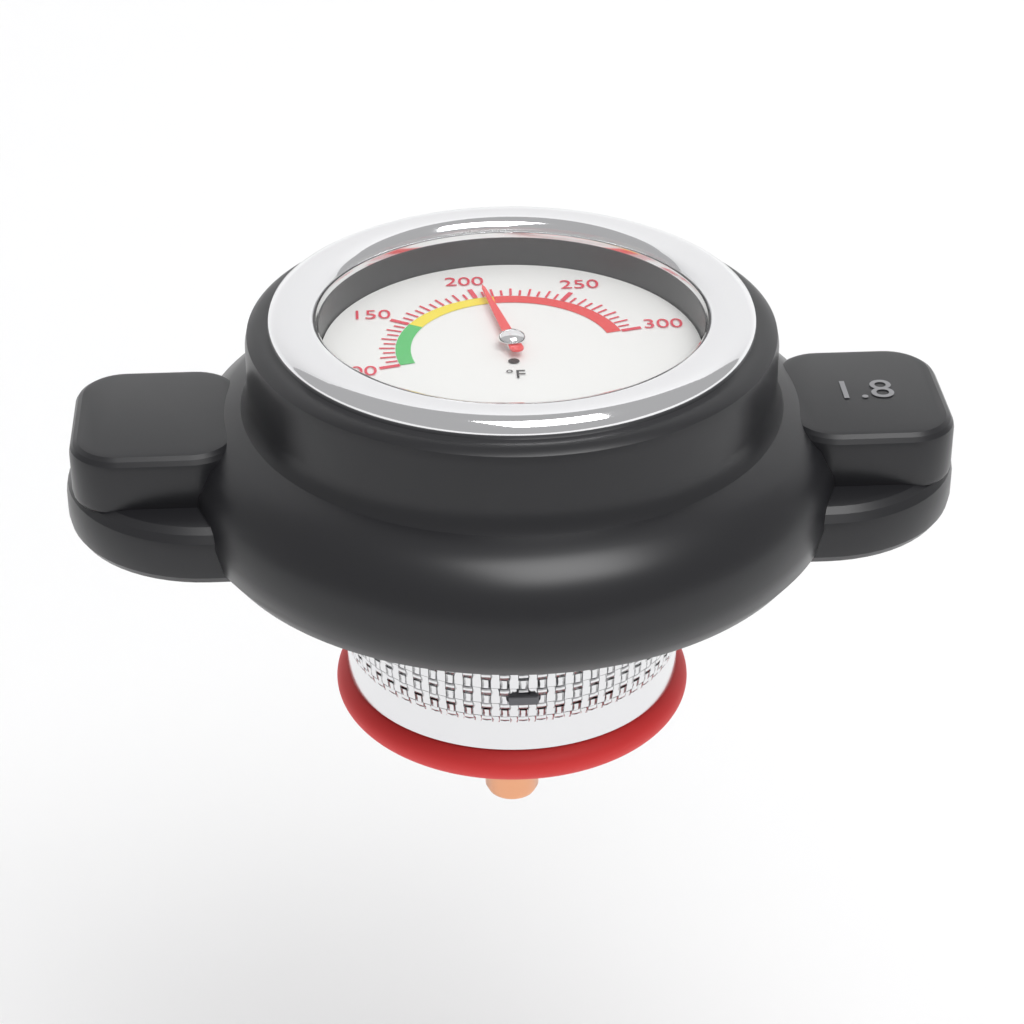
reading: 205 °F
